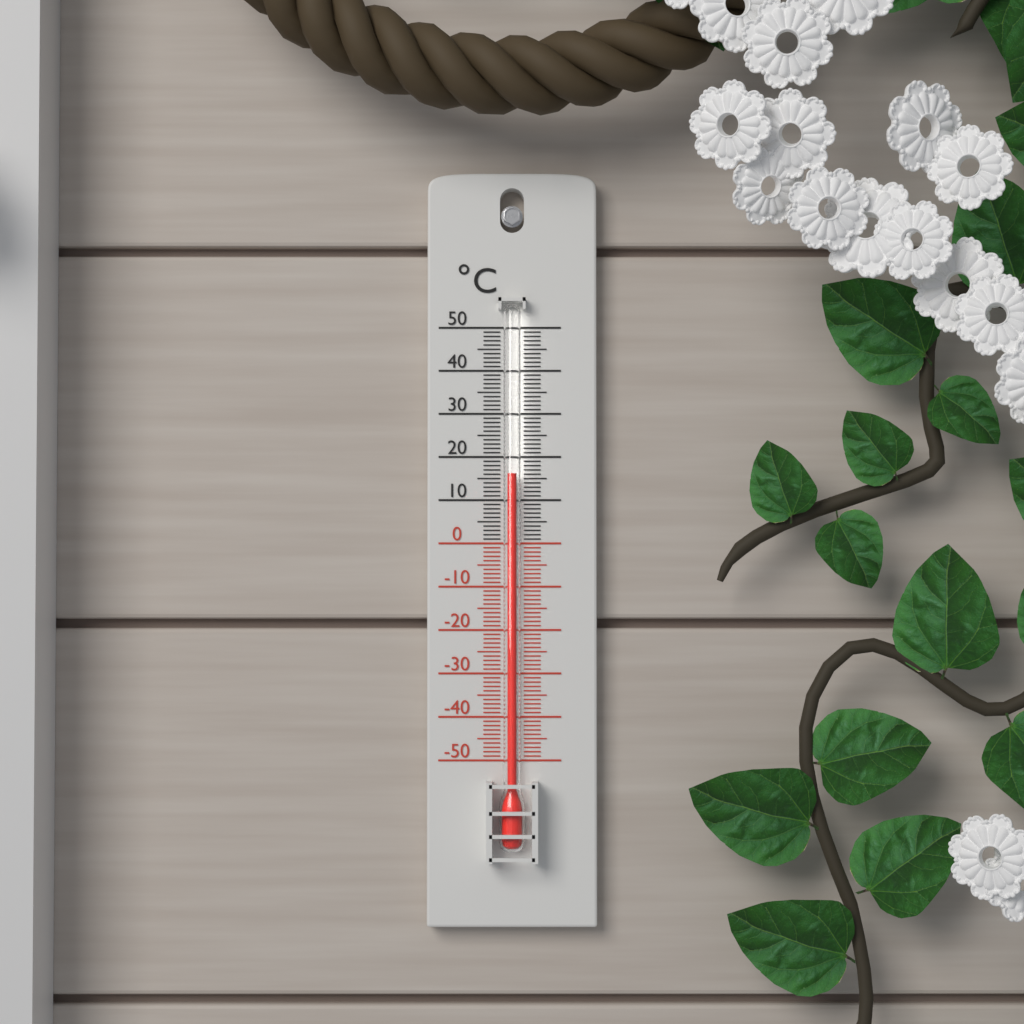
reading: 16 °C
